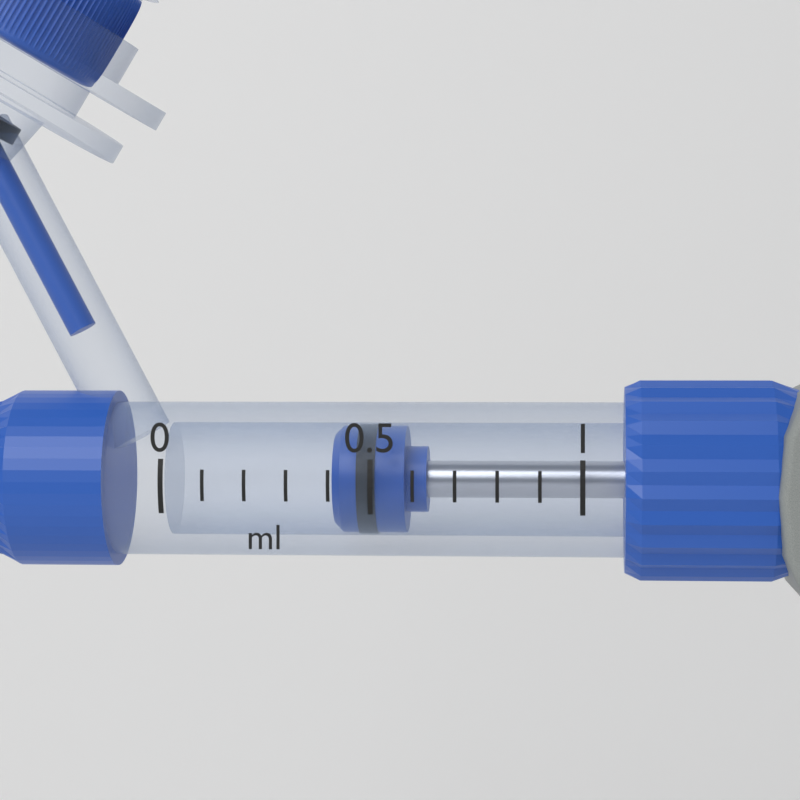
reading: 0.4 ml
